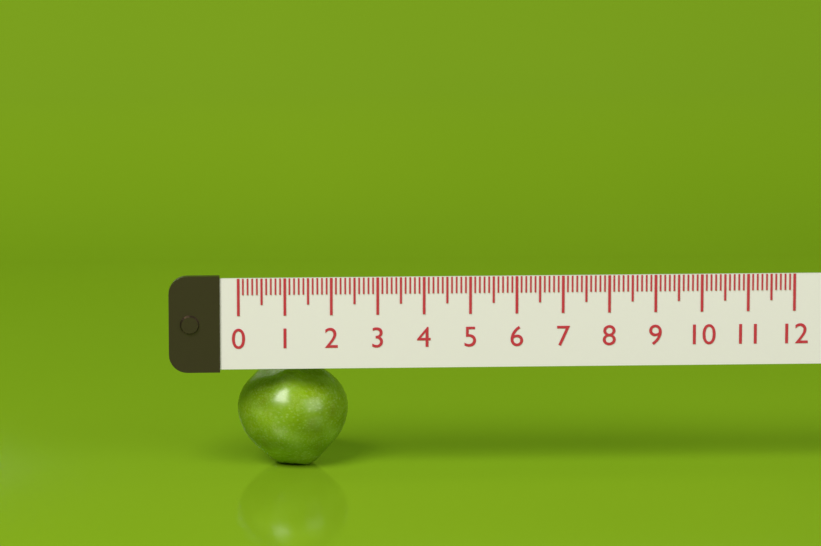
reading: 2.4 (no unit)
